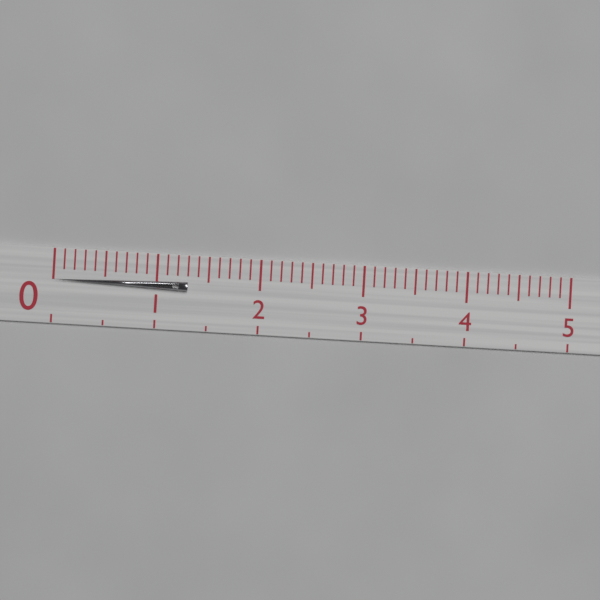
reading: 1.3 (no unit)
